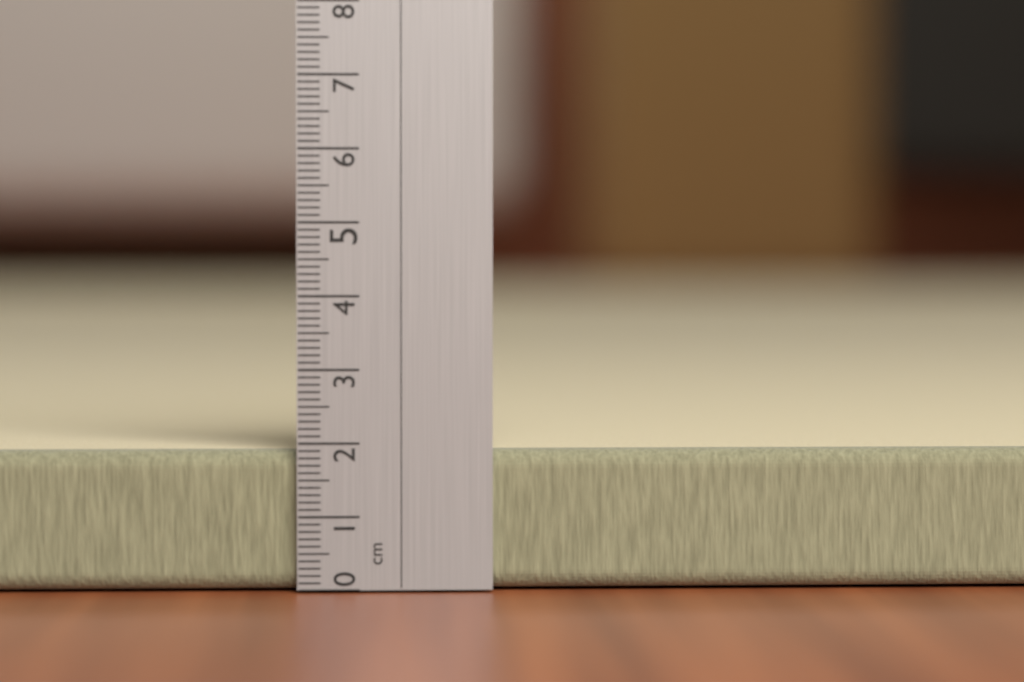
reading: 1.9 cm
